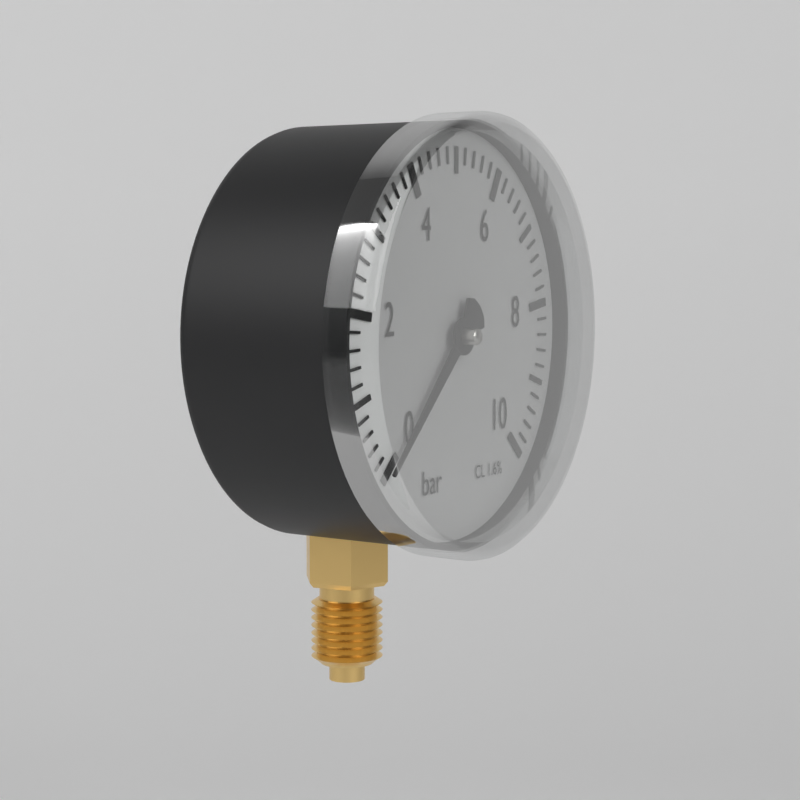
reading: 0.0 bar
